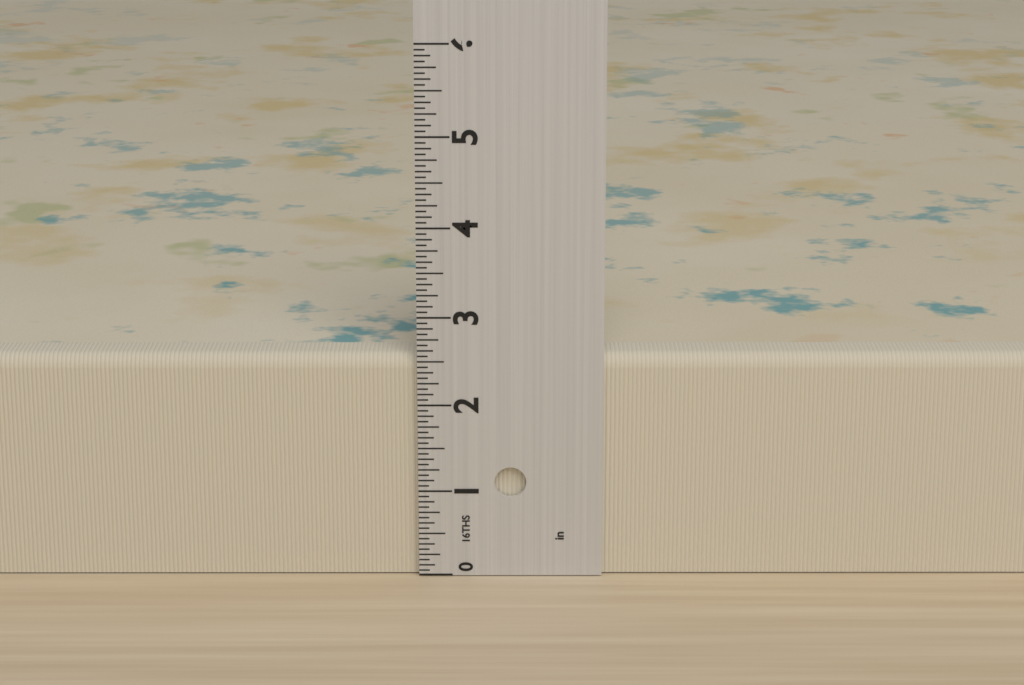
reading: 2.5625 in
